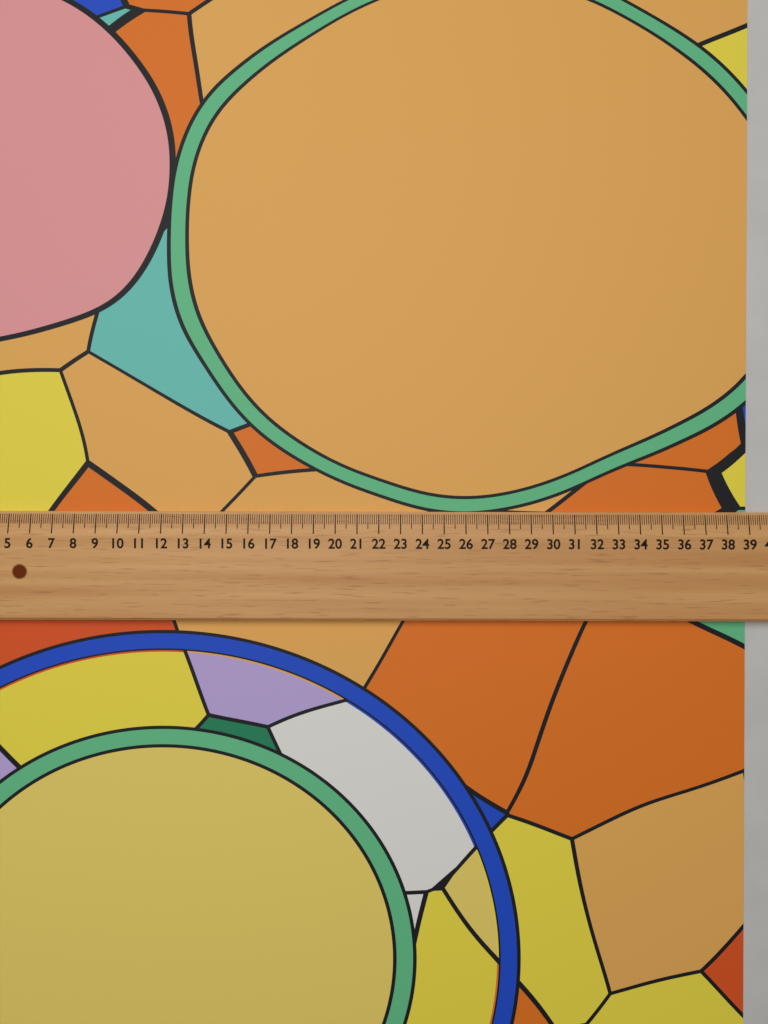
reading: 39.0 (no unit)
